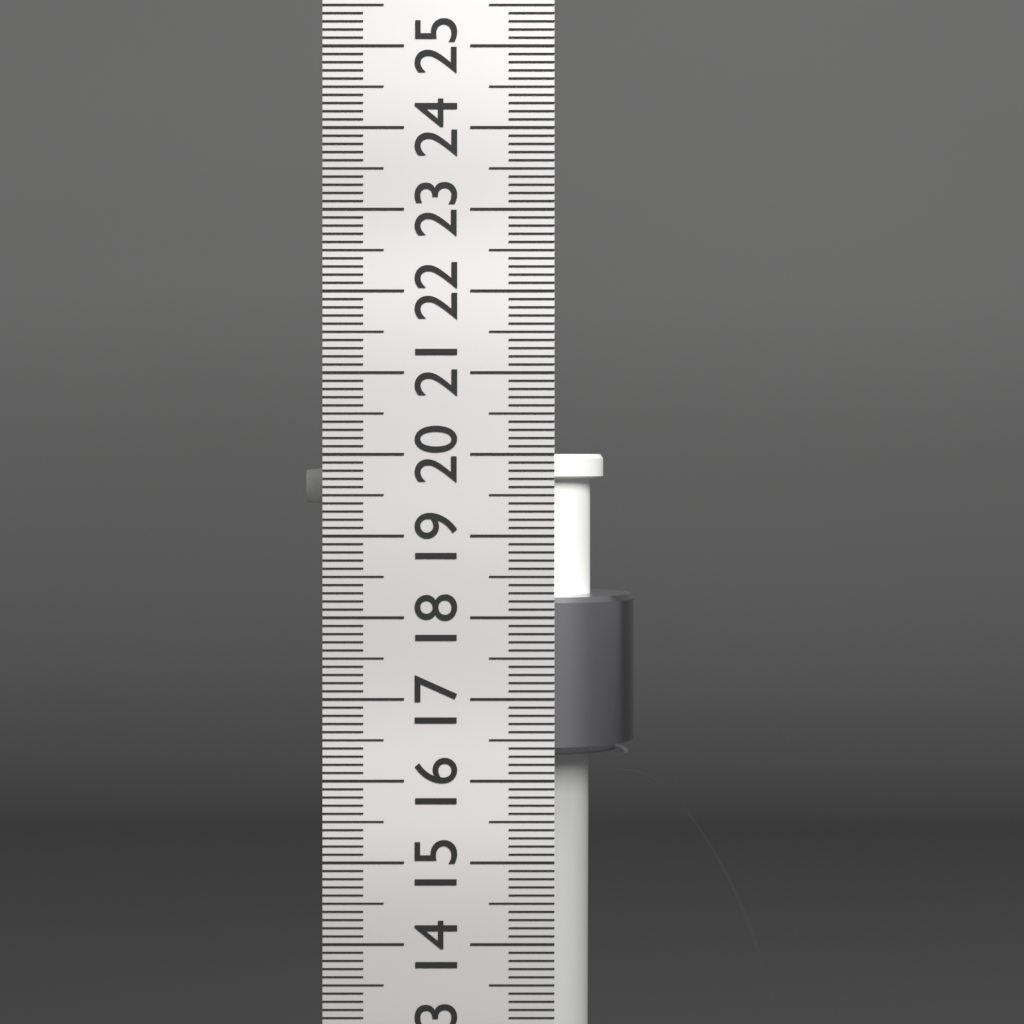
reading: 20.0 cm
